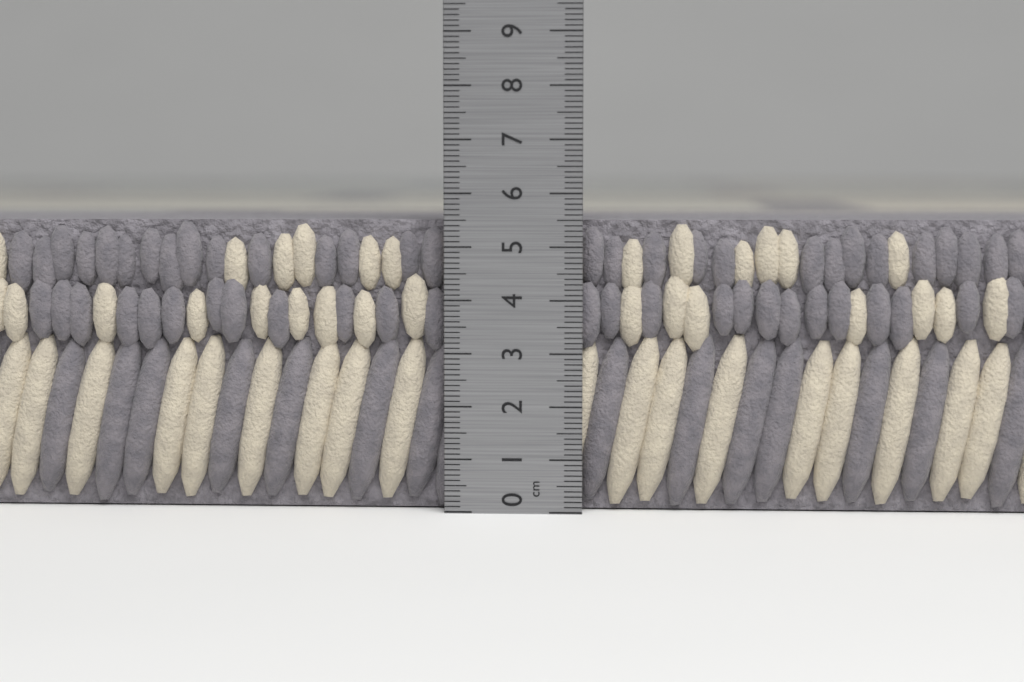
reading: 5.5 cm
